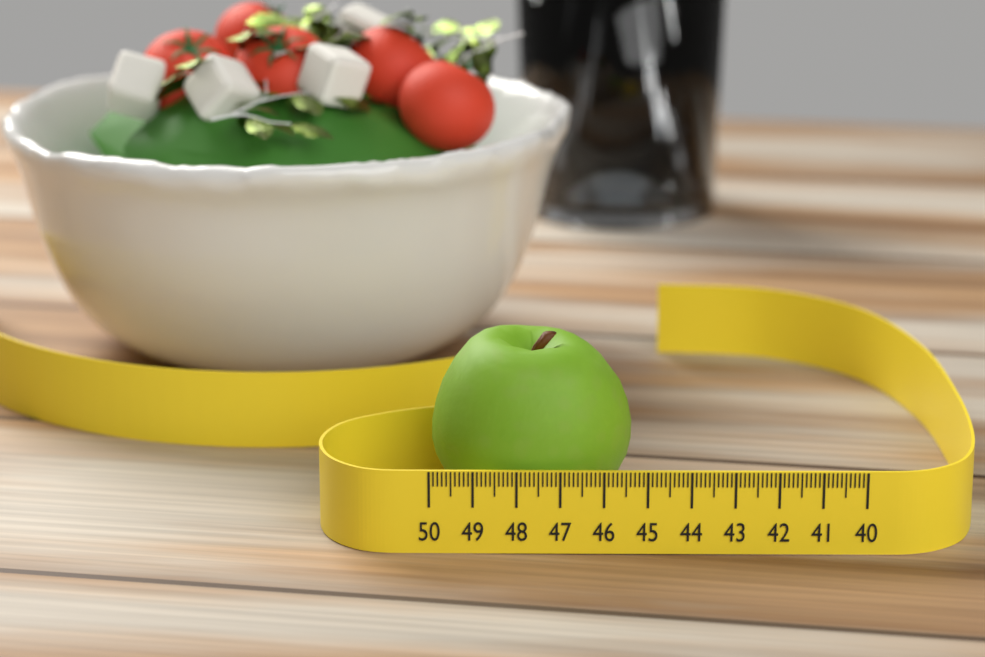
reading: 45.3 (no unit)
